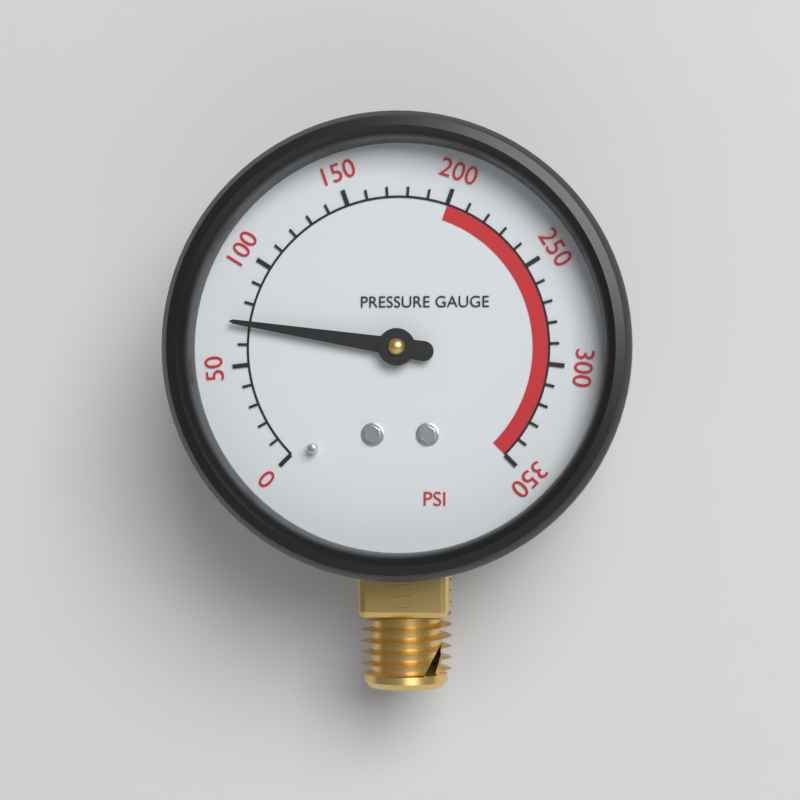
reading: 70 psi
